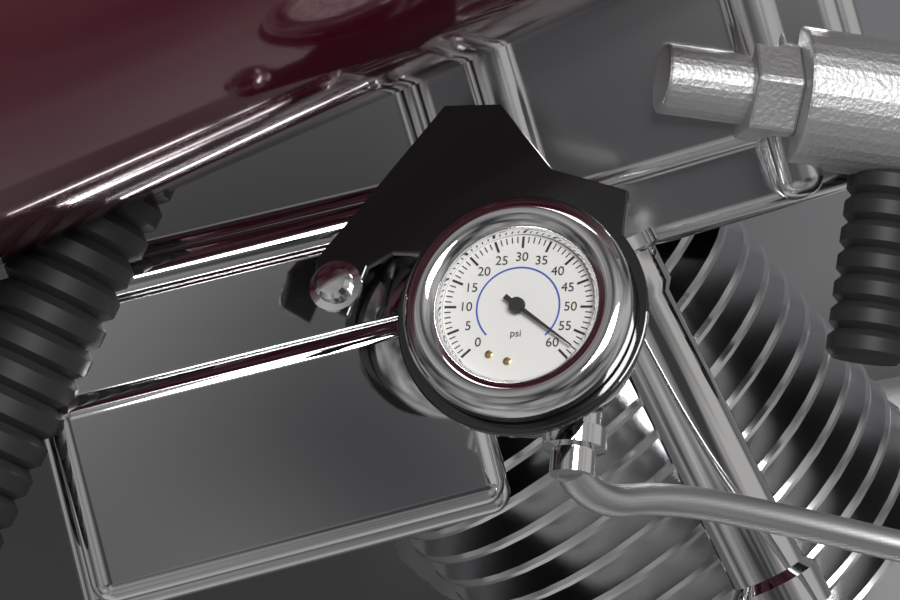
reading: 58 psi
